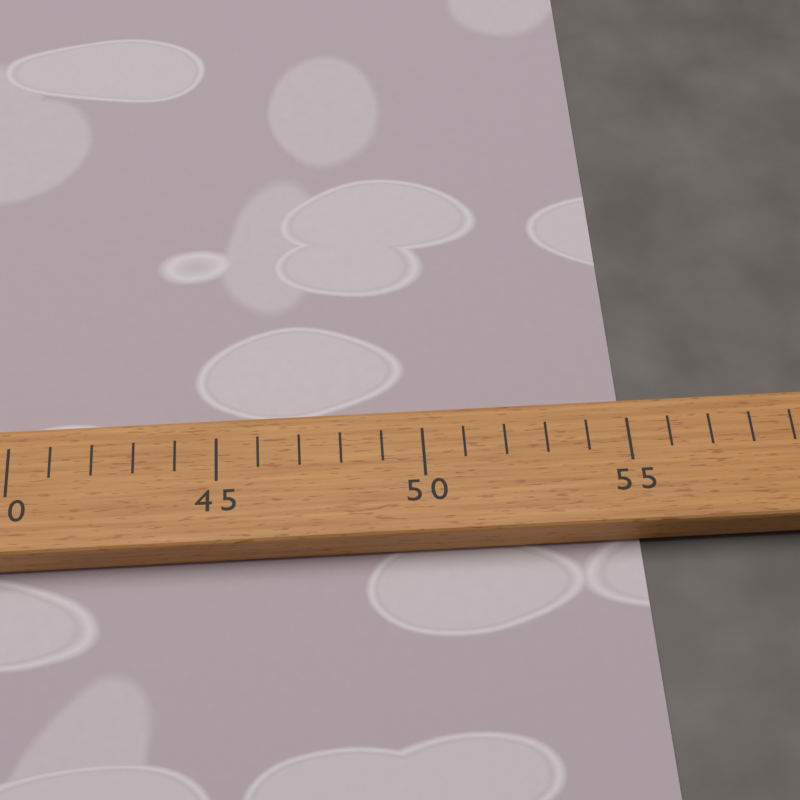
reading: 55 (no unit)
